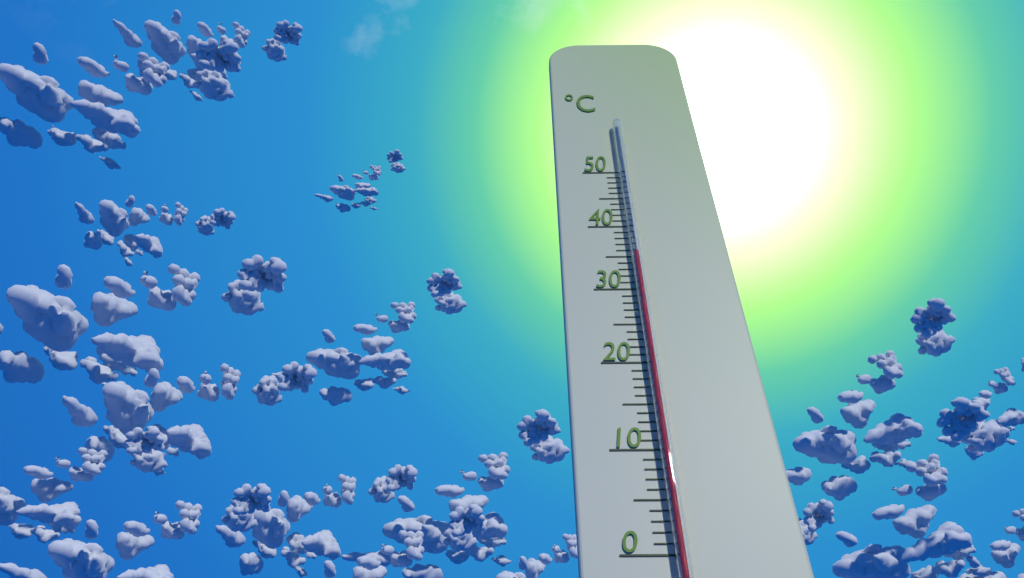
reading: 35 °C
